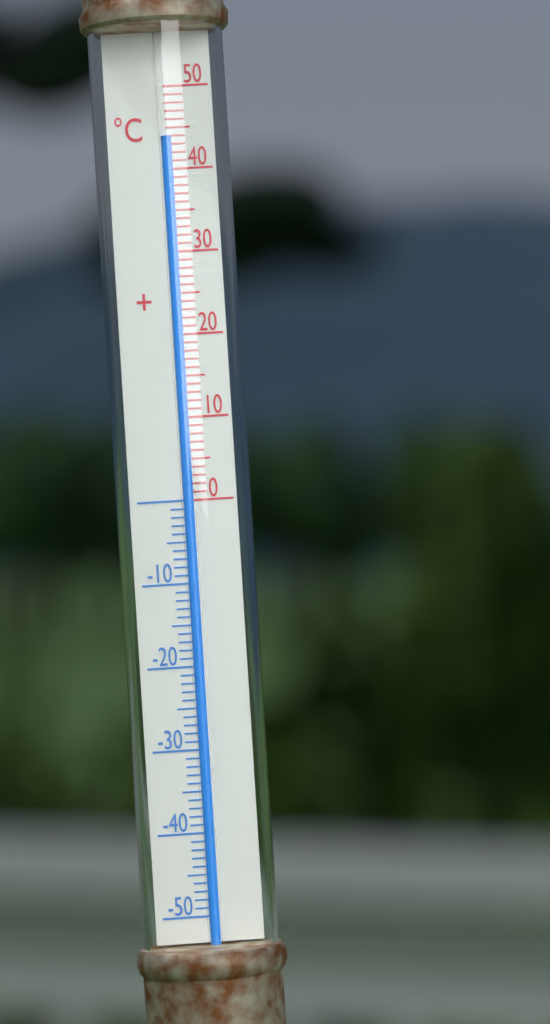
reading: 44 °C
